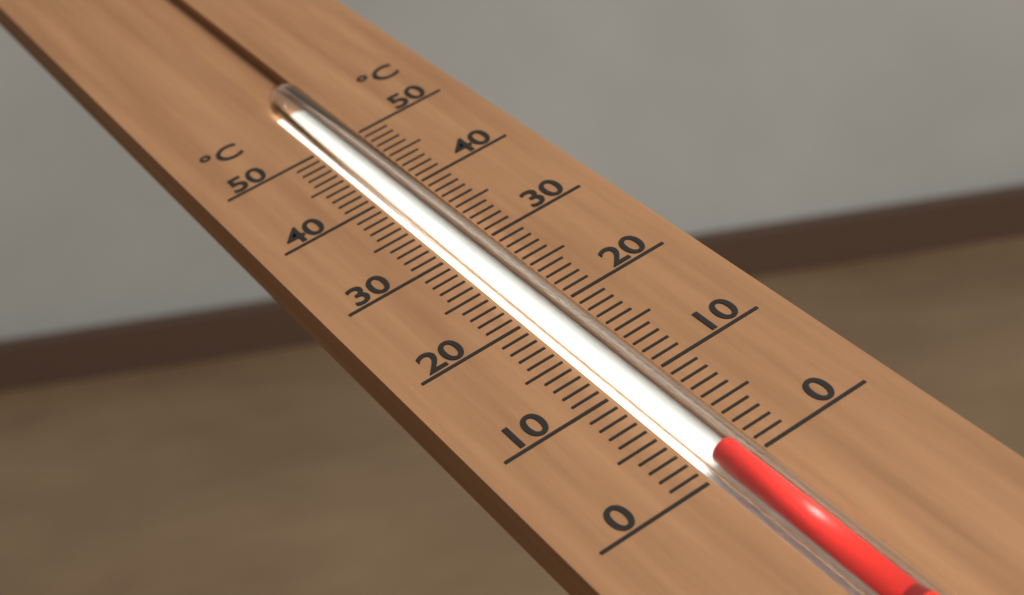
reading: 1 °C
